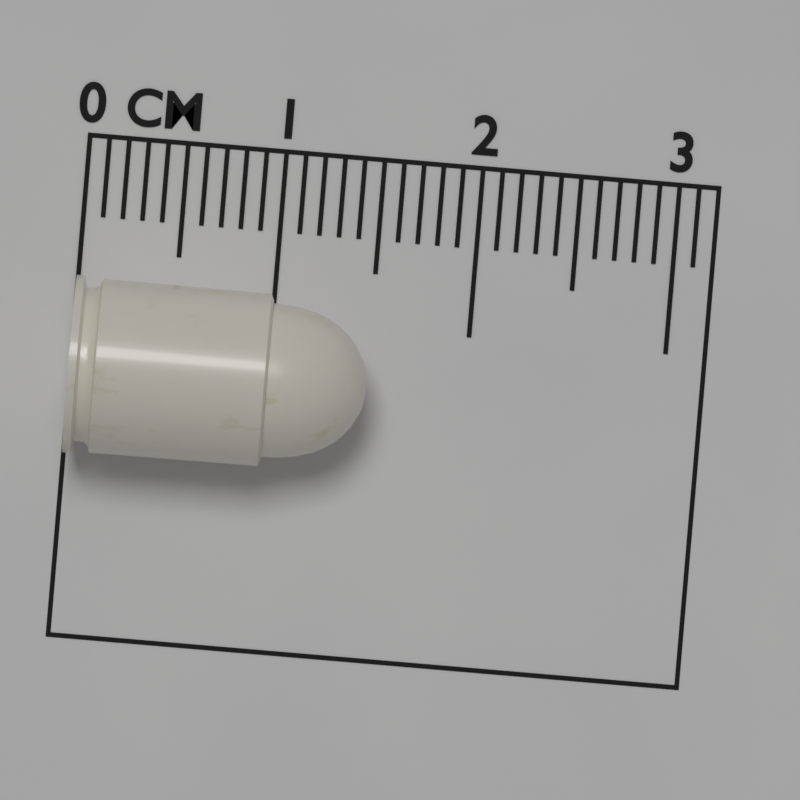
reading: 1.5 cm
